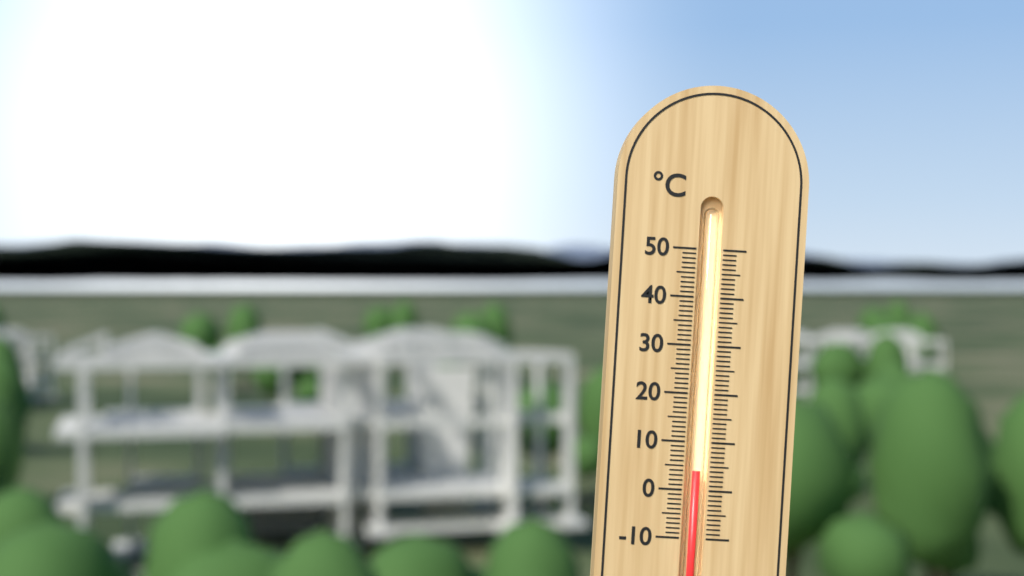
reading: 4 °C
